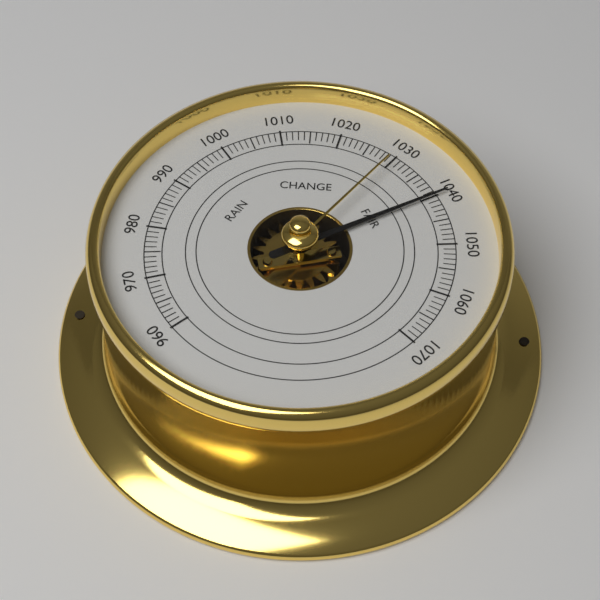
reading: 1040 (no unit)
